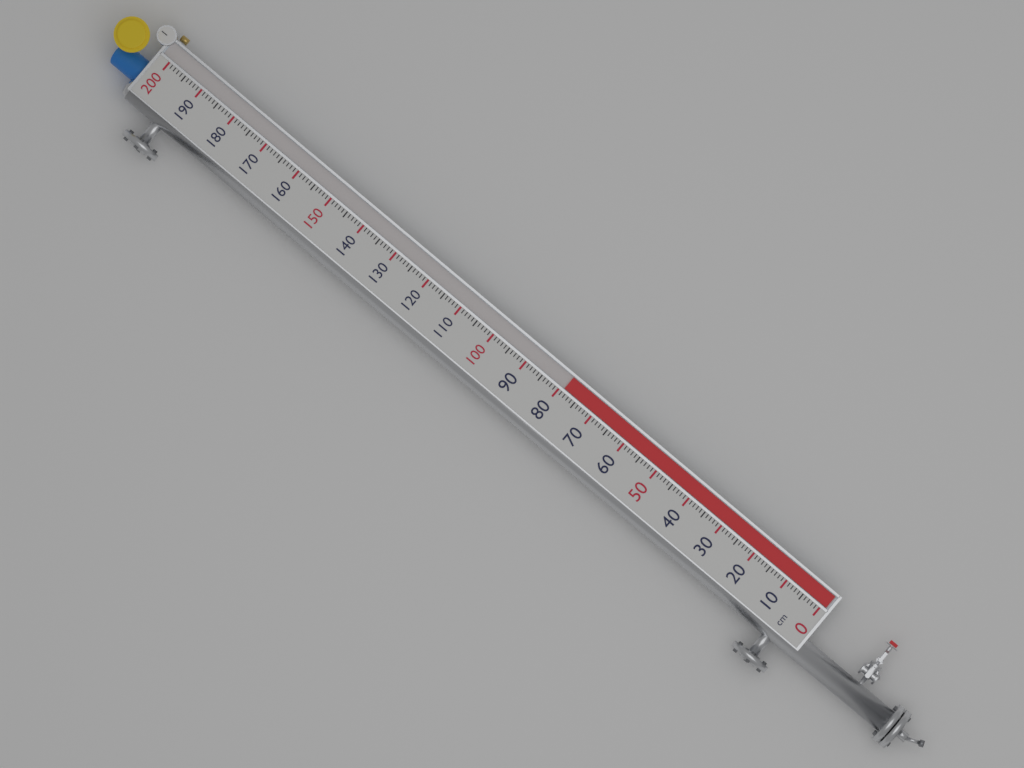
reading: 79 cm
